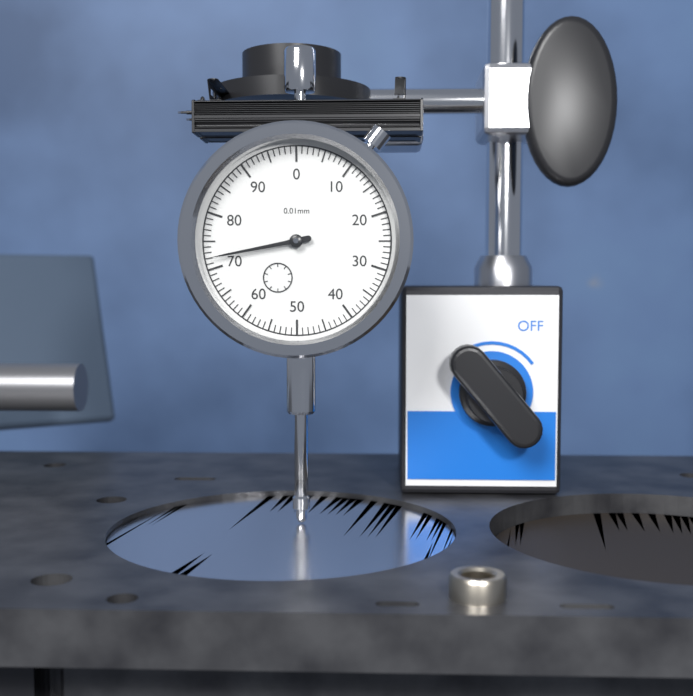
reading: 72 0.01mm
